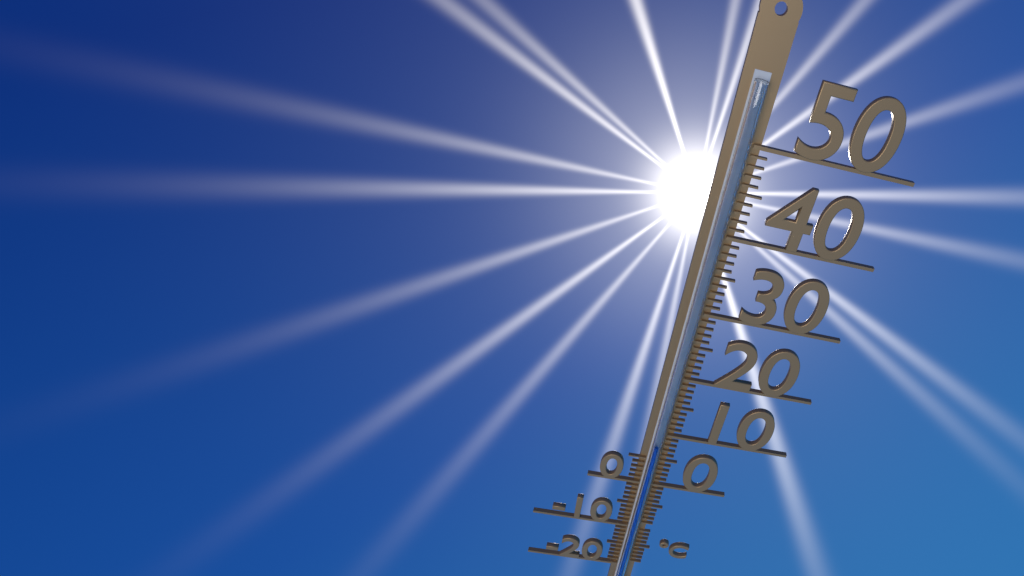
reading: 8 °C
